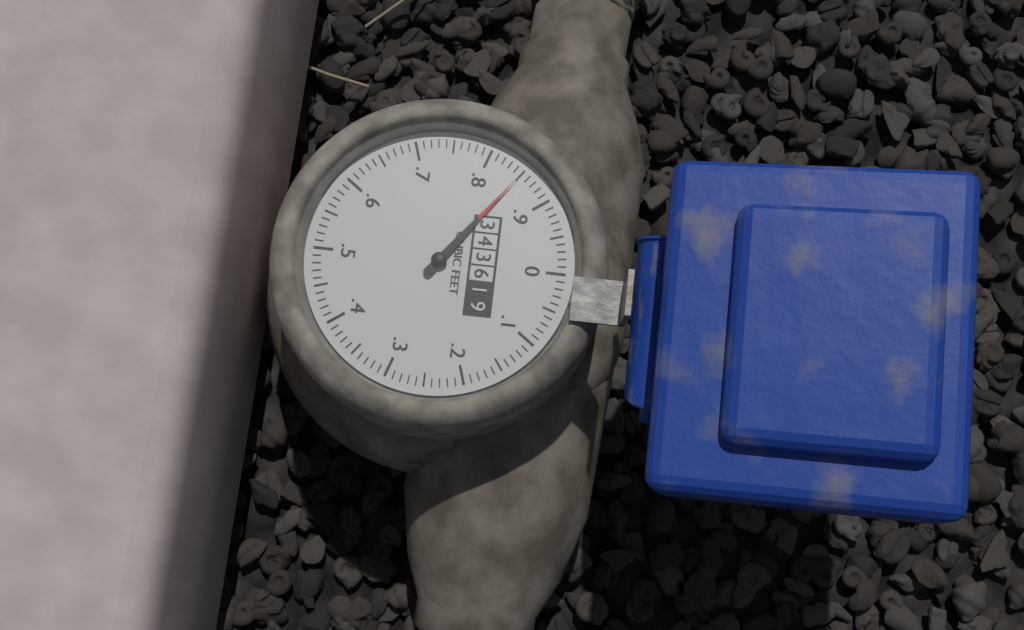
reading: 0.85 cubic feet
